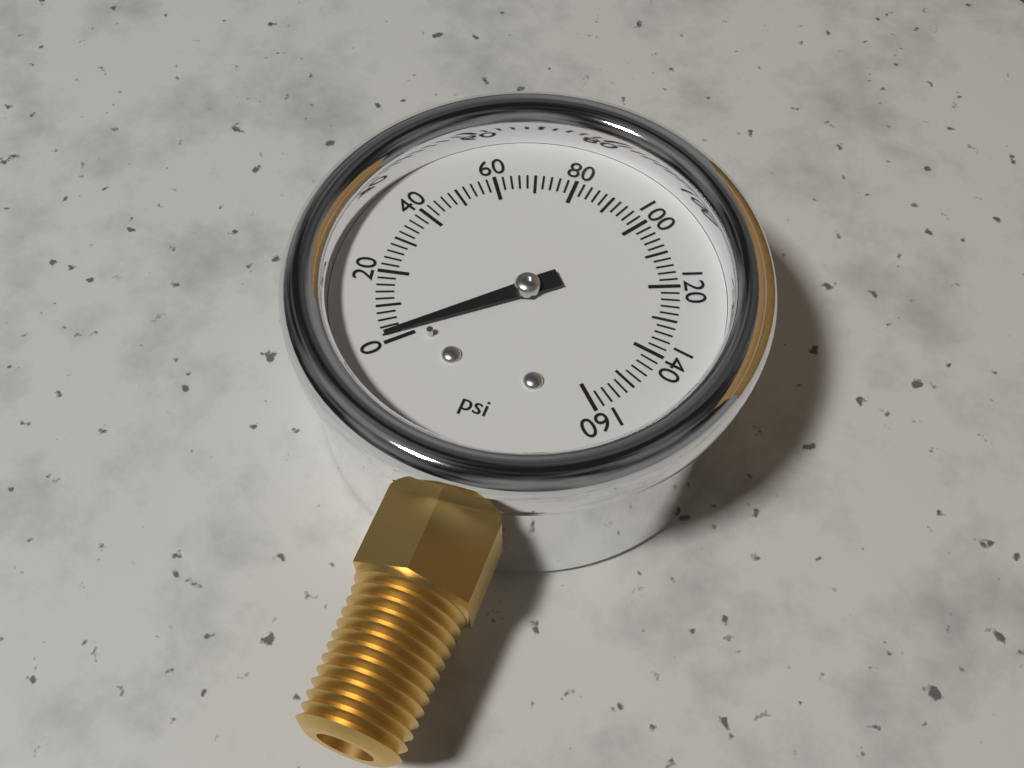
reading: 2 psi
